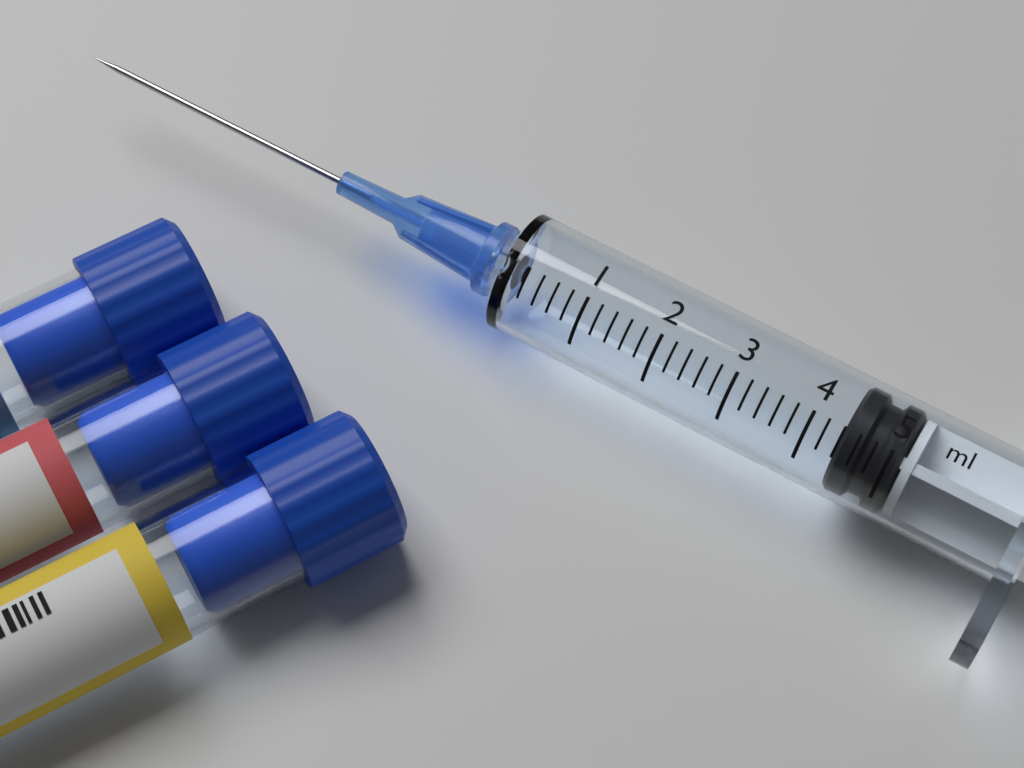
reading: 4.4 ml
